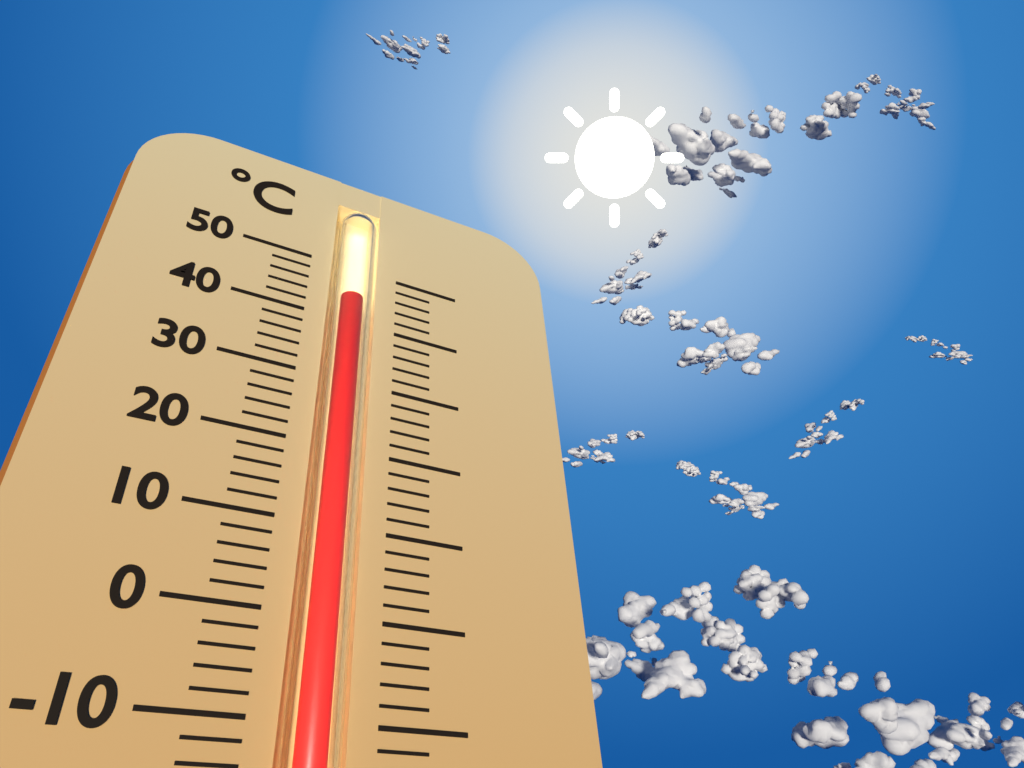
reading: 44 °C
